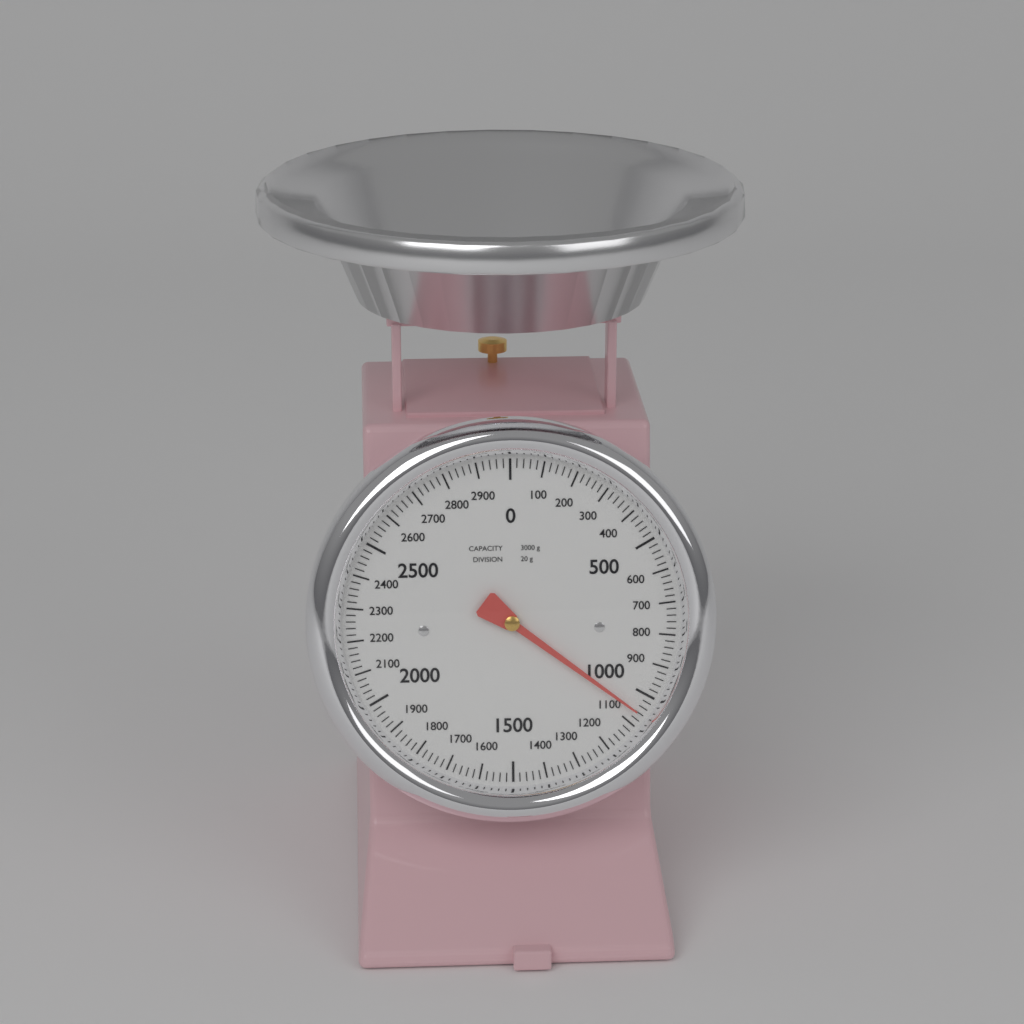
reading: 1060 g
